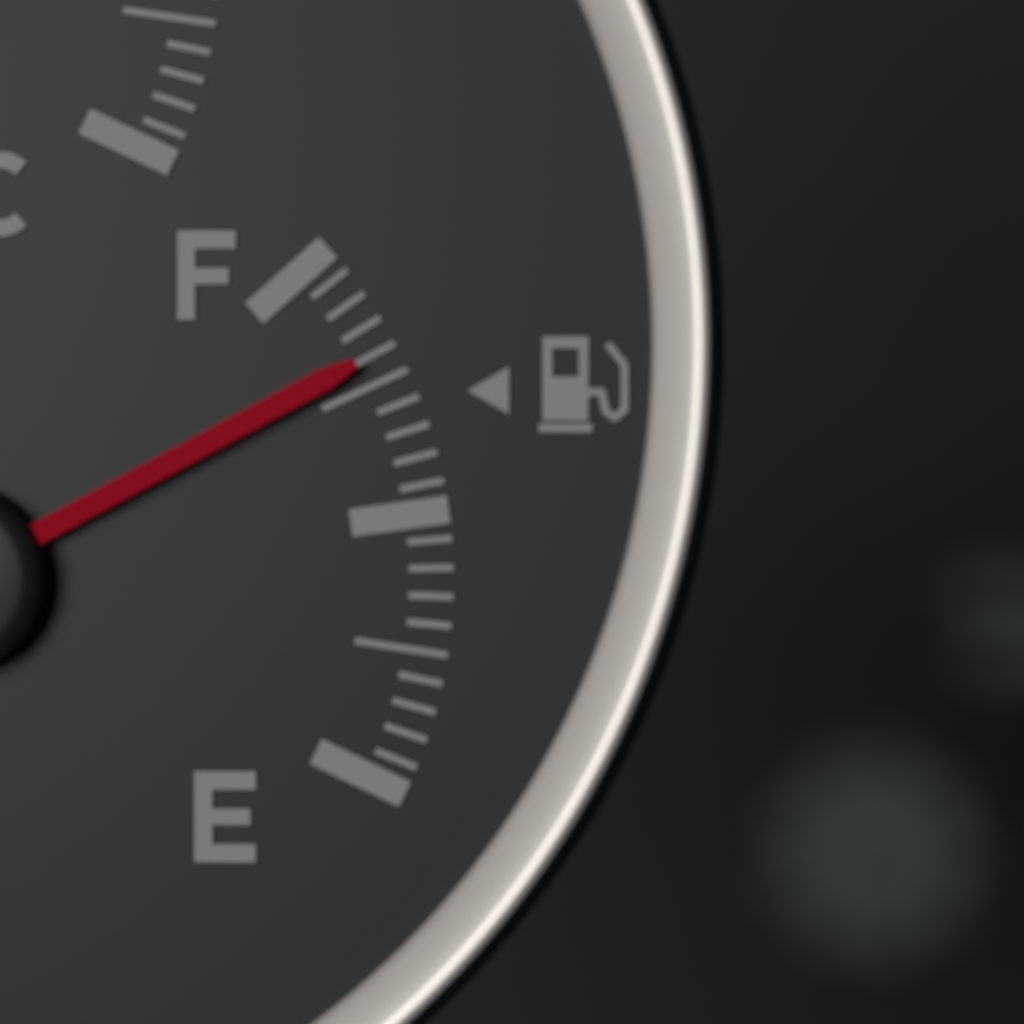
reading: 0.80 (no unit)
